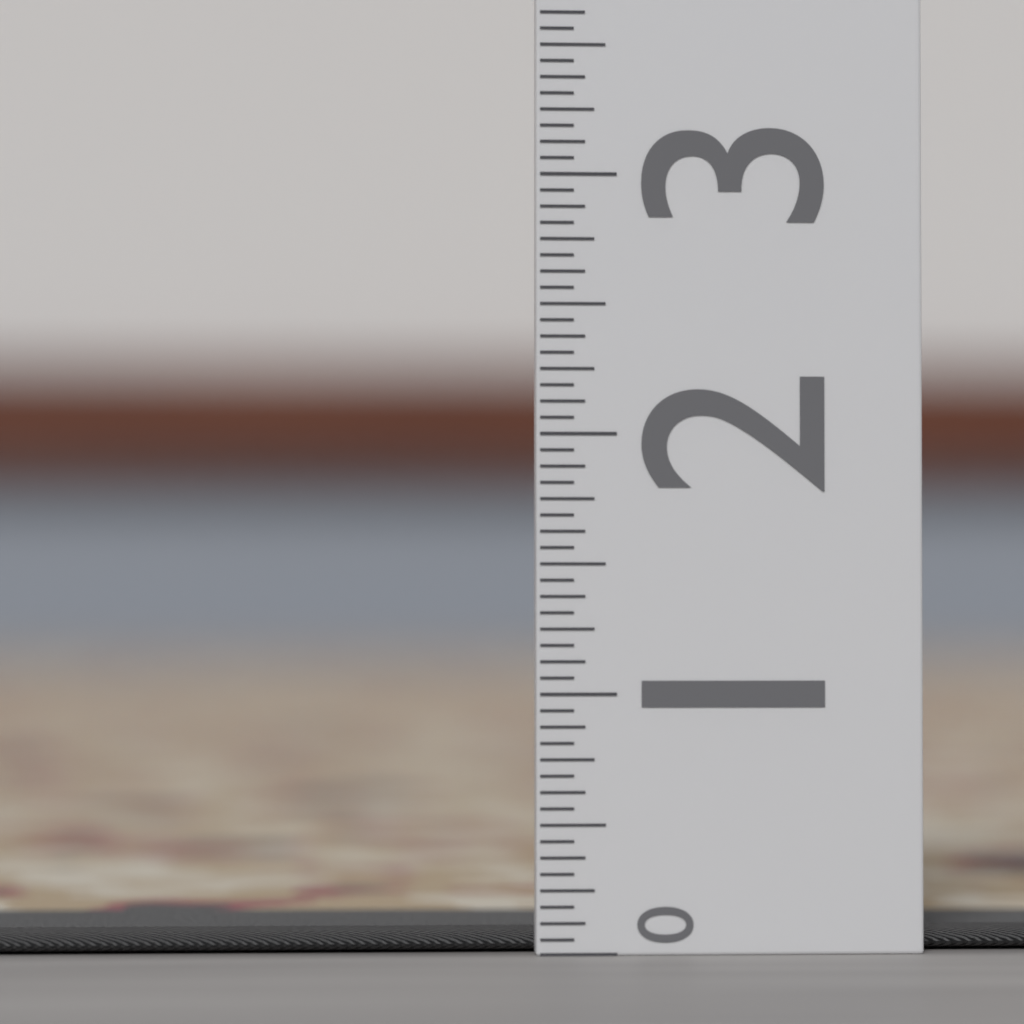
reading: 0.1250 (no unit)
